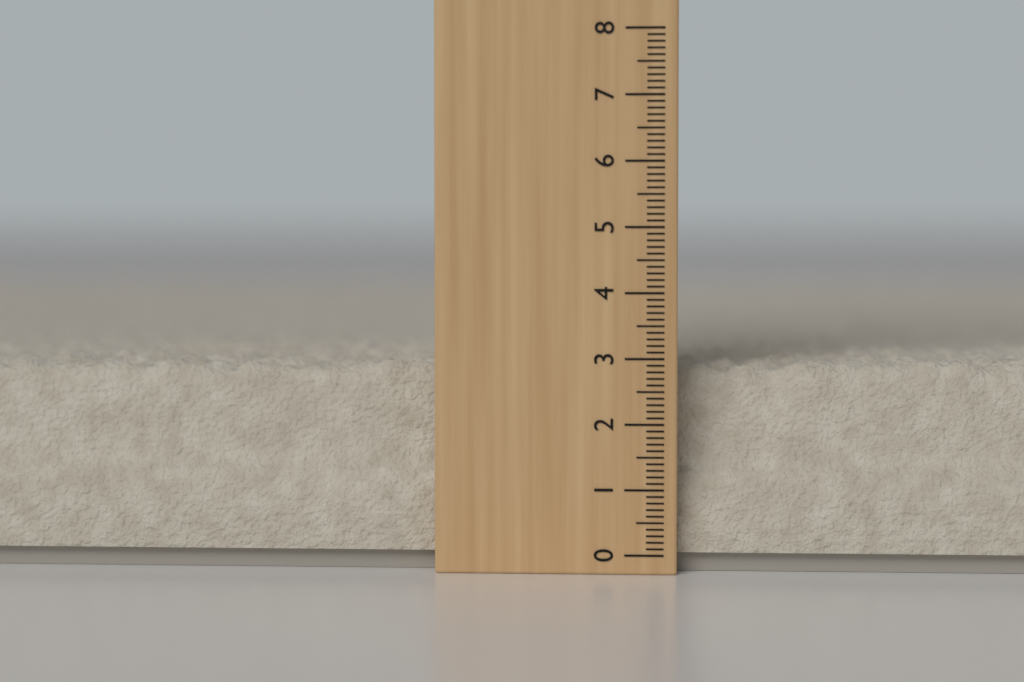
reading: 3.0 (no unit)
